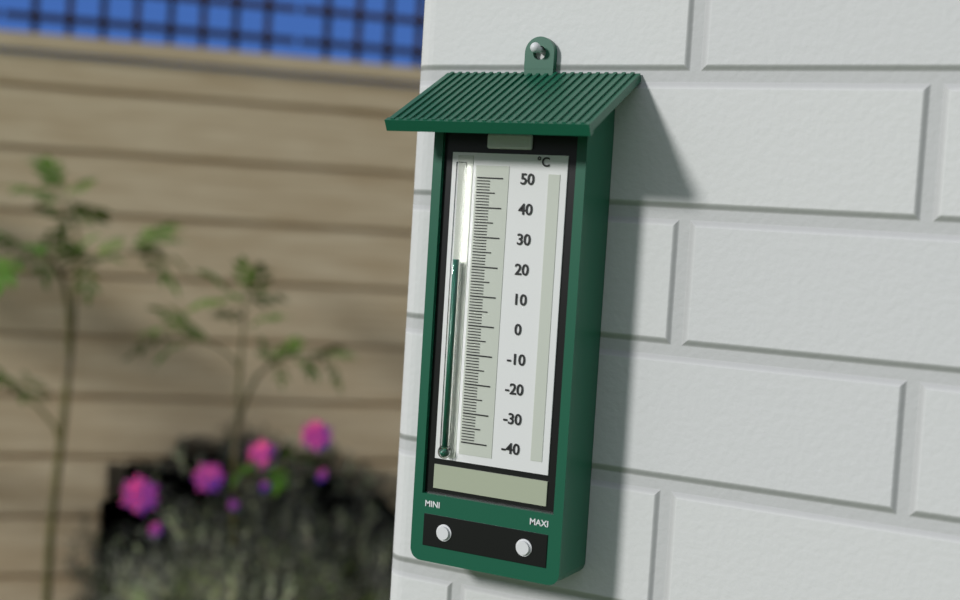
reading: 22 °C
